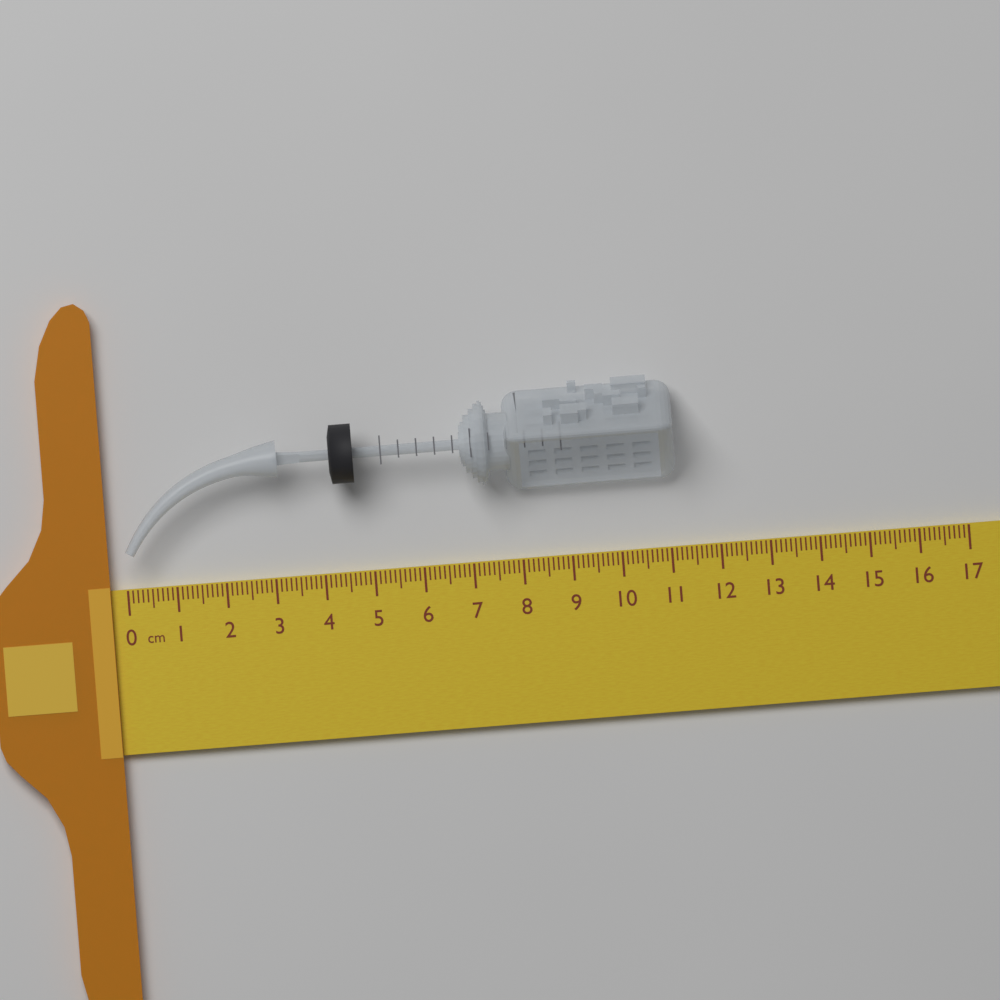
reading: 11.2 cm
